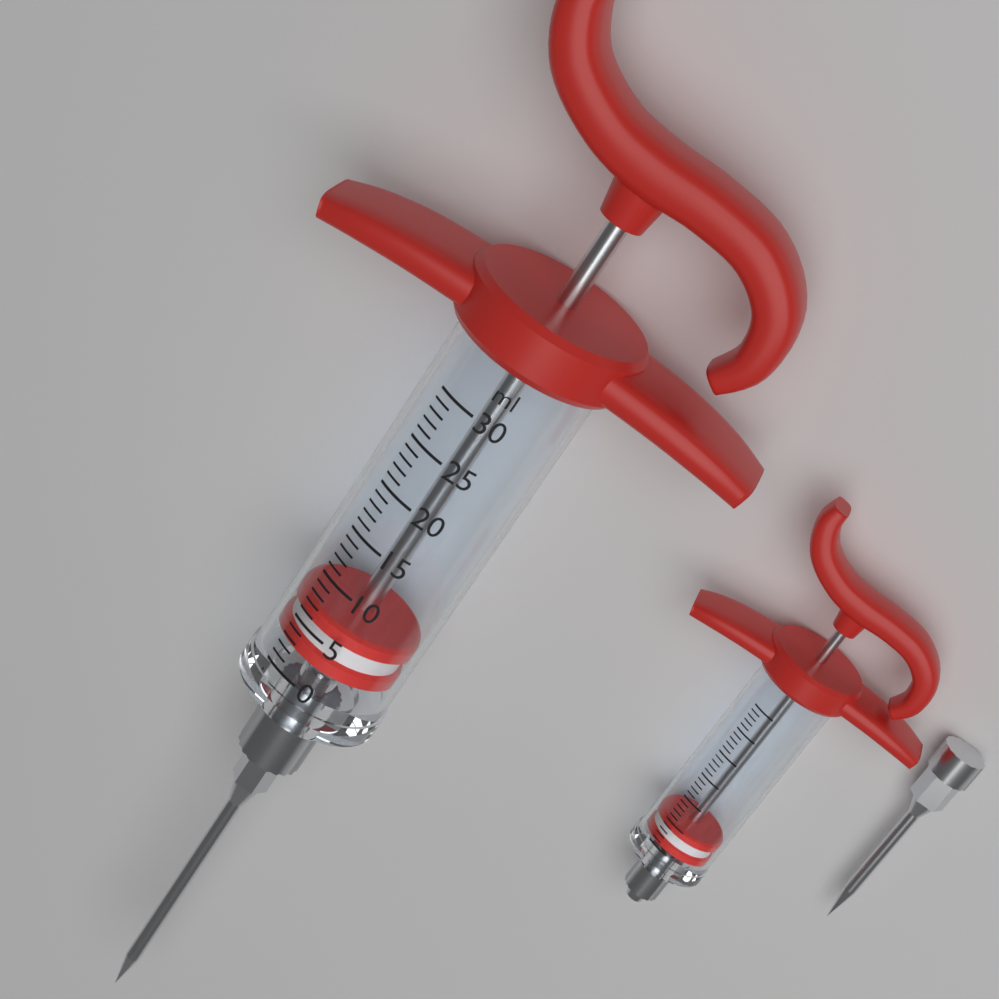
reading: 2 ml
